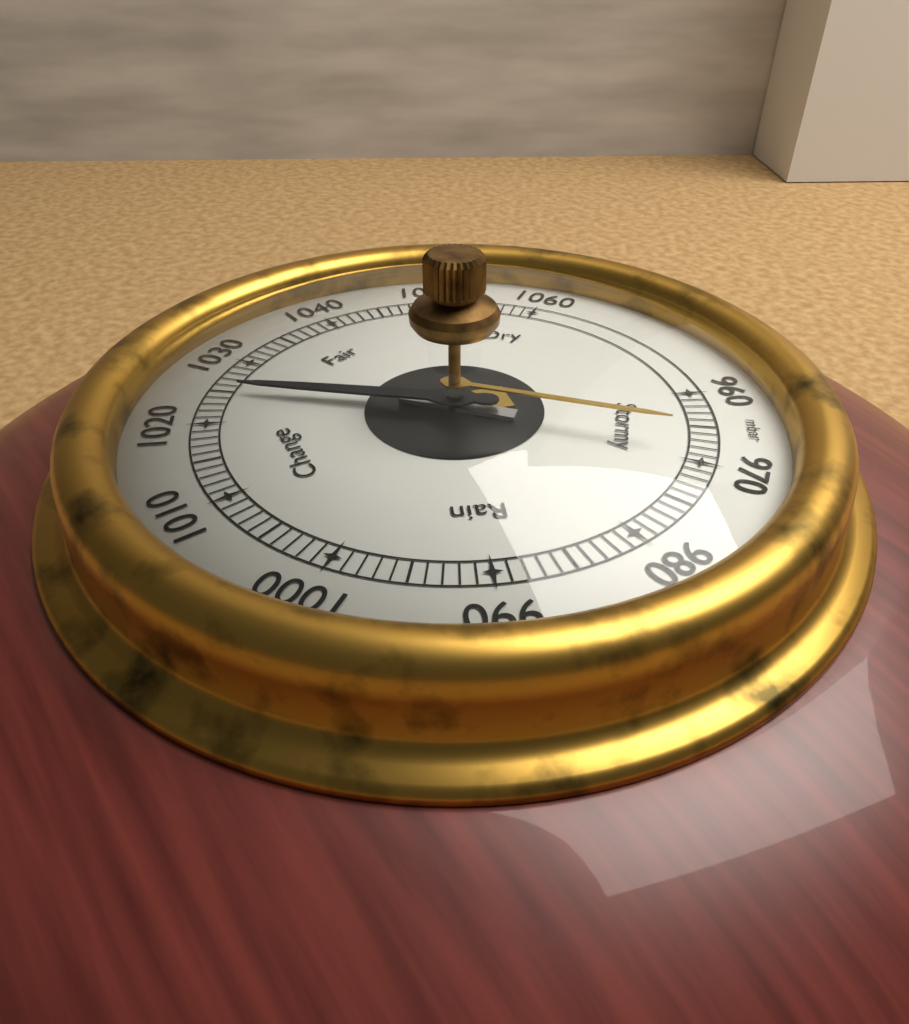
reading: 1025 mbar
